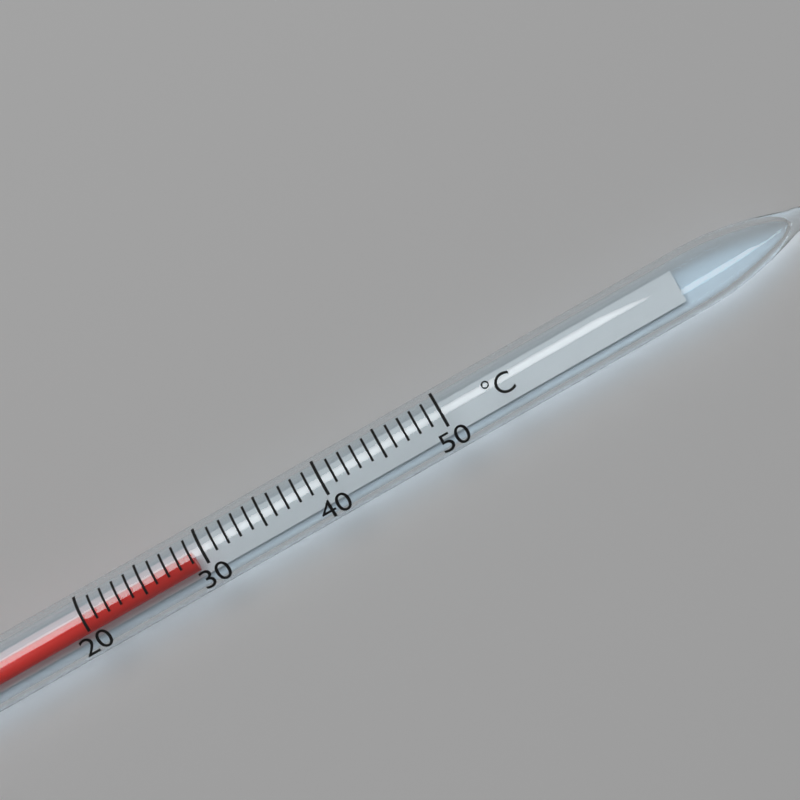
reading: 29 °C
